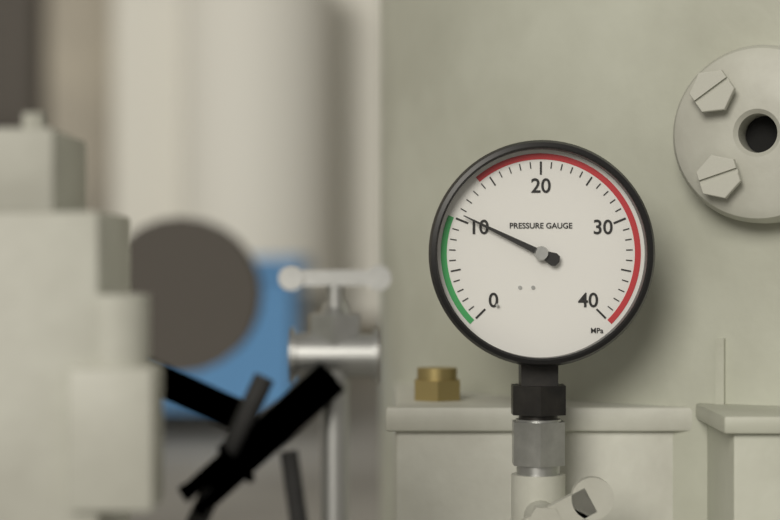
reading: 10.5 MPa
